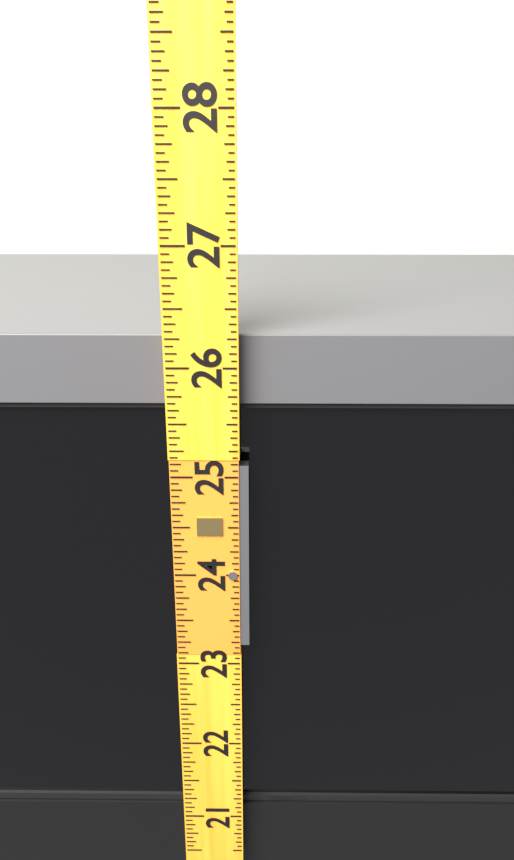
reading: 26.2500 (no unit)
